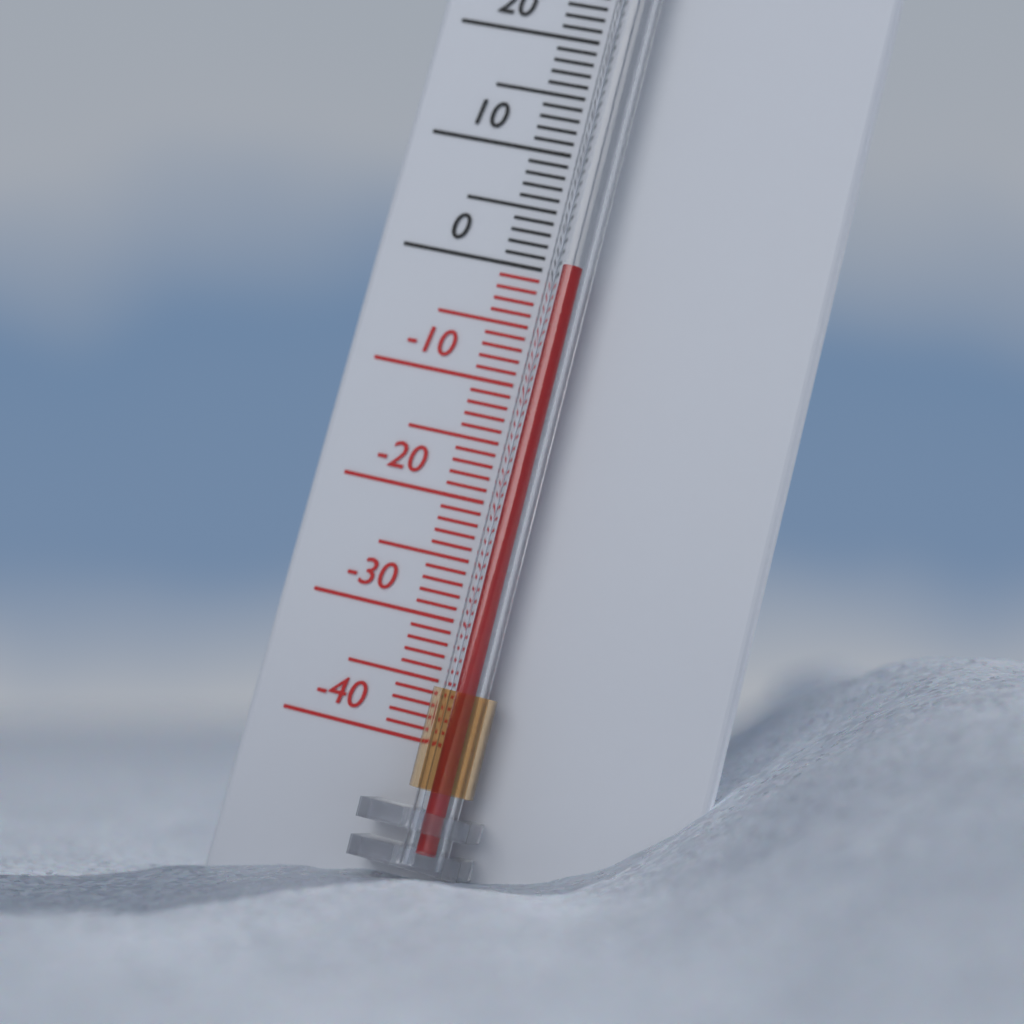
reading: 0 °C
